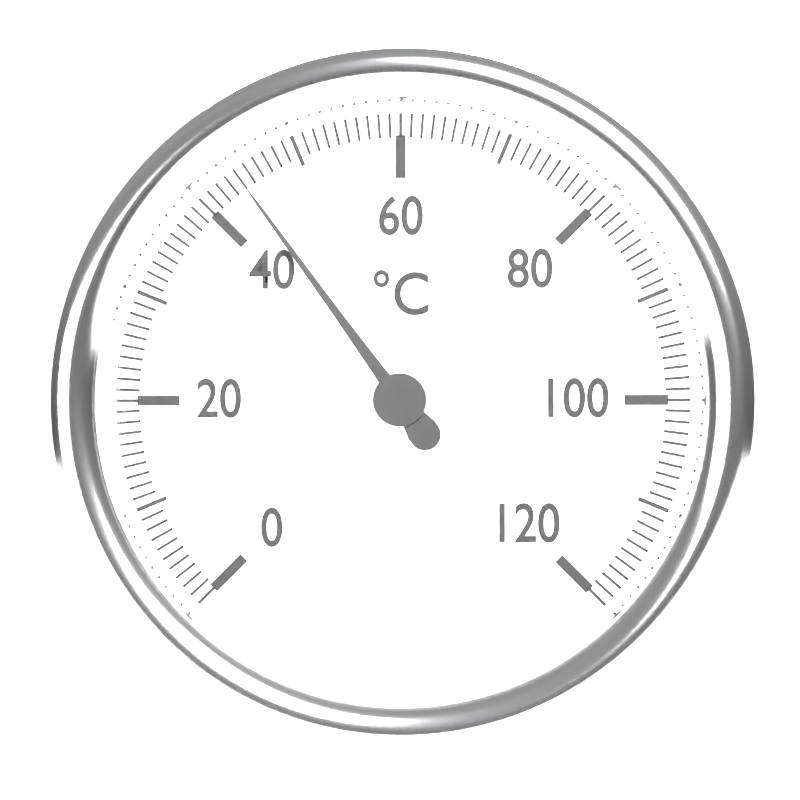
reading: 44 °C
